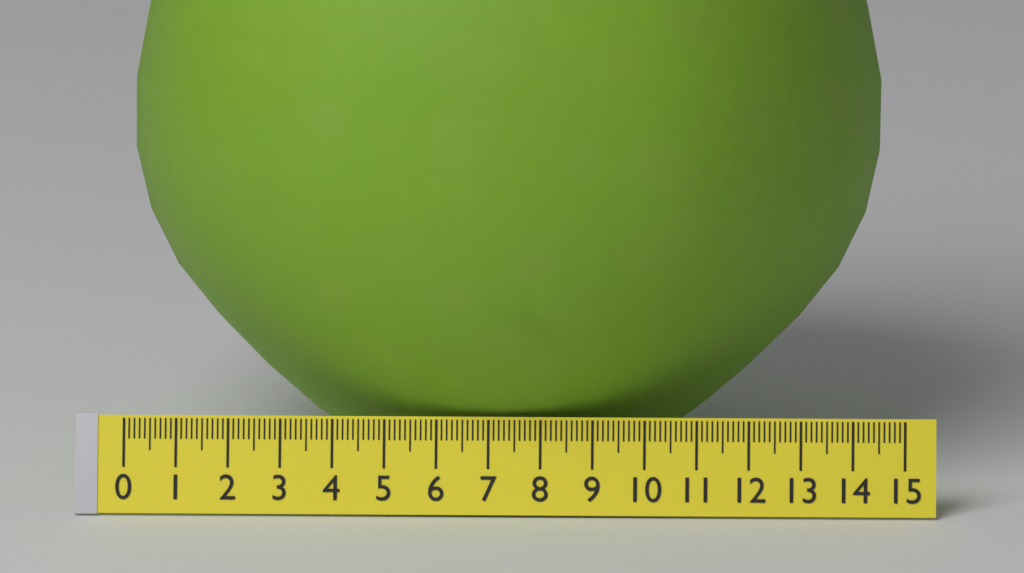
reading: 14.5 (no unit)
